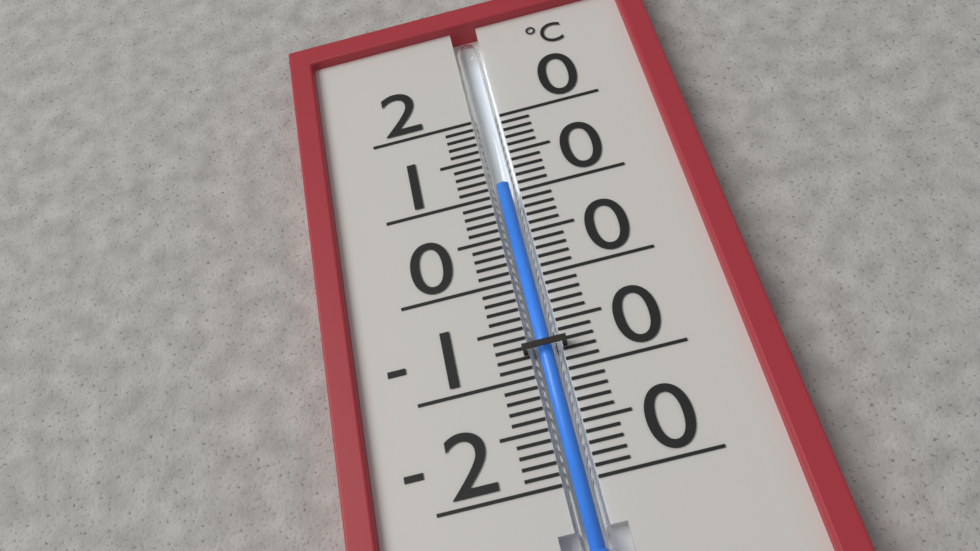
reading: 11 °C
